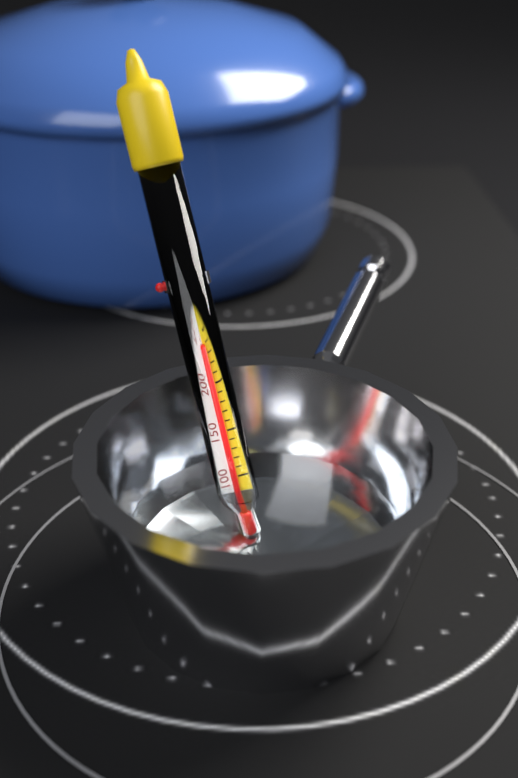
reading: 240 °F
